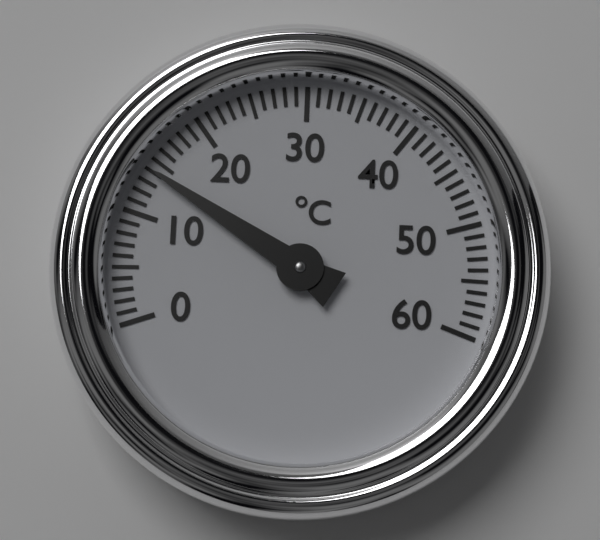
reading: 14 °C
